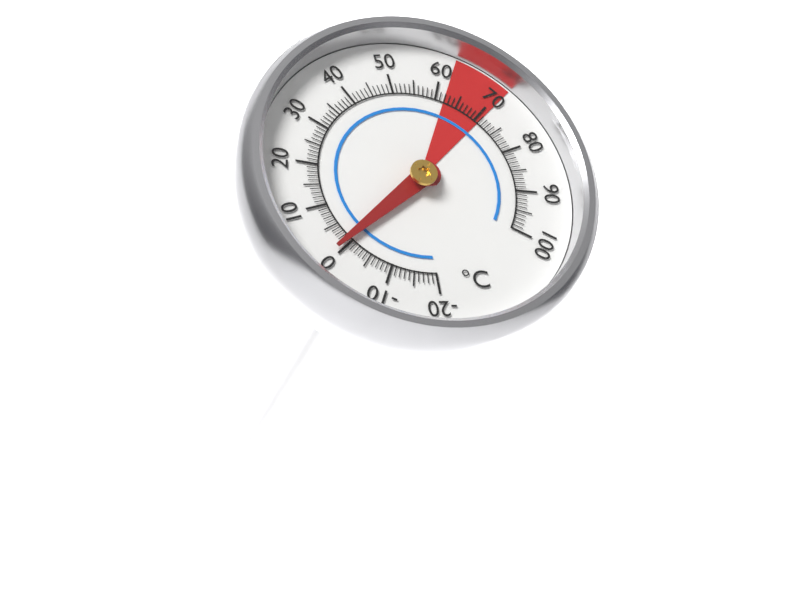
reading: 1 °C
